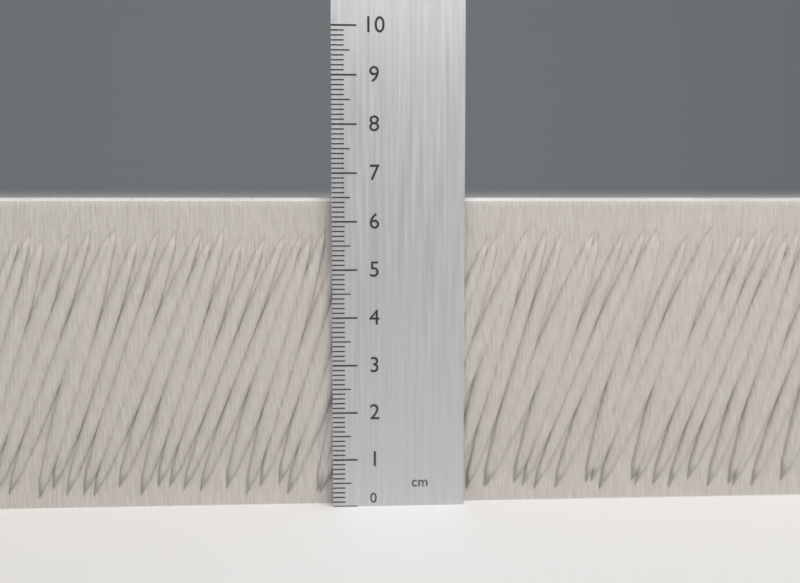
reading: 6.5 cm
